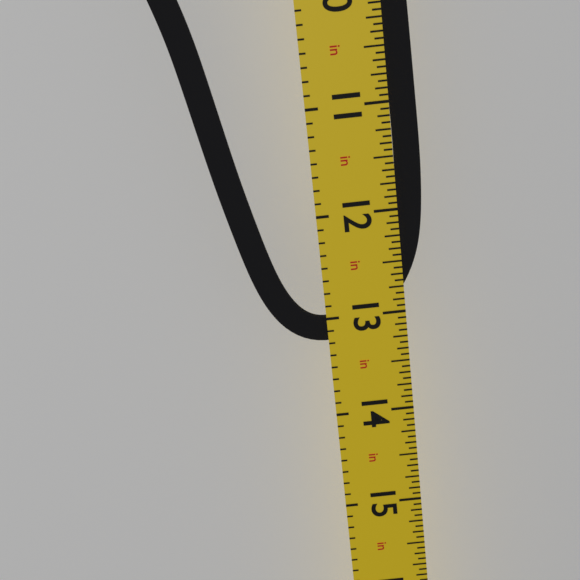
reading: 13.2500 in
